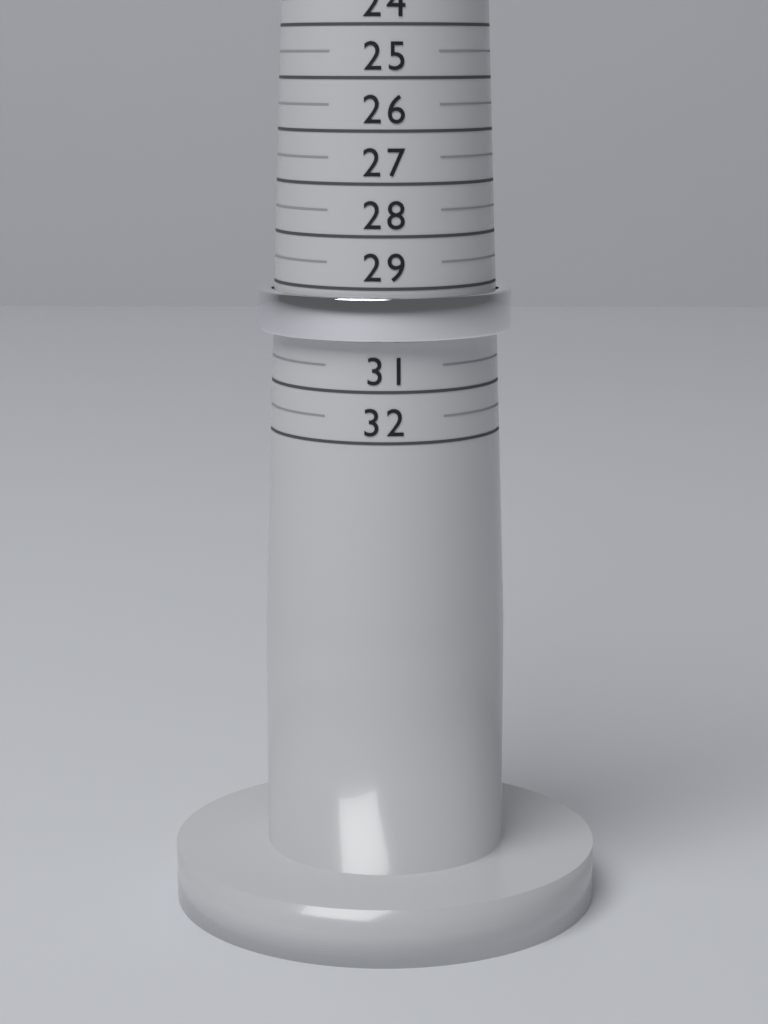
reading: 30.0 (no unit)
